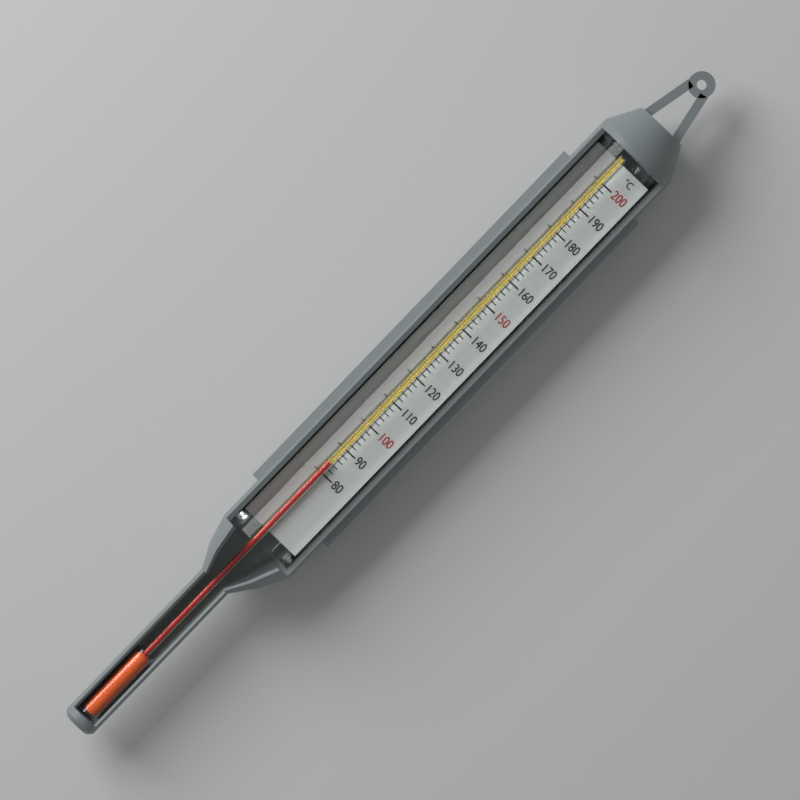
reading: 84 °C
